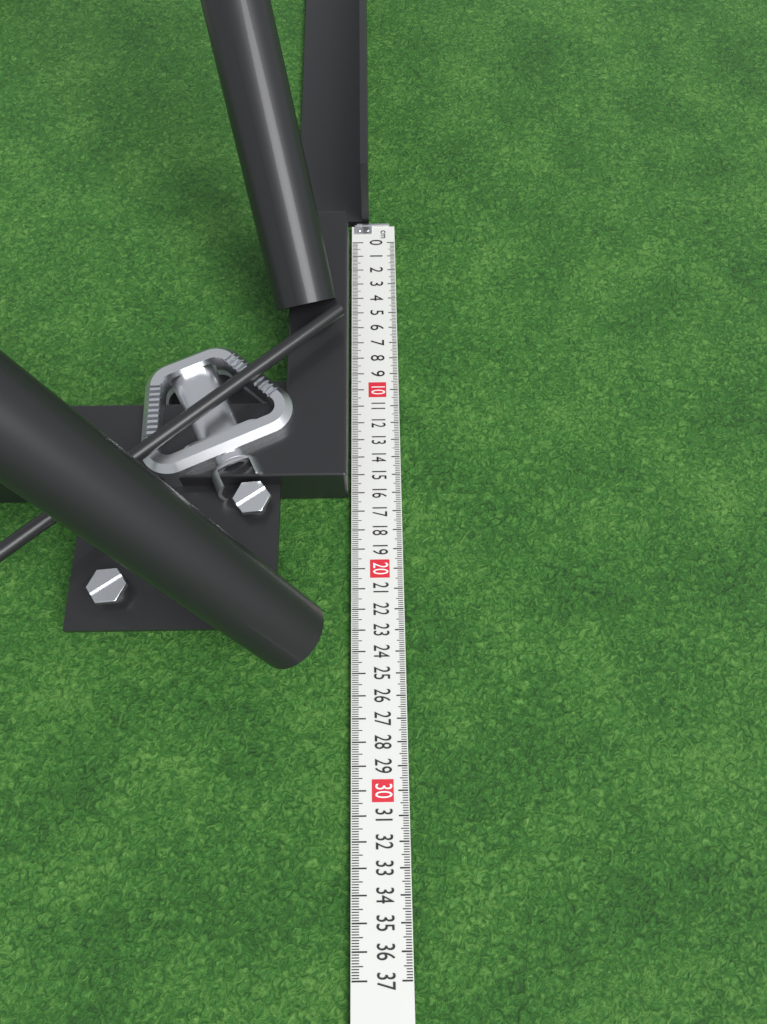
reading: 16.2 cm
